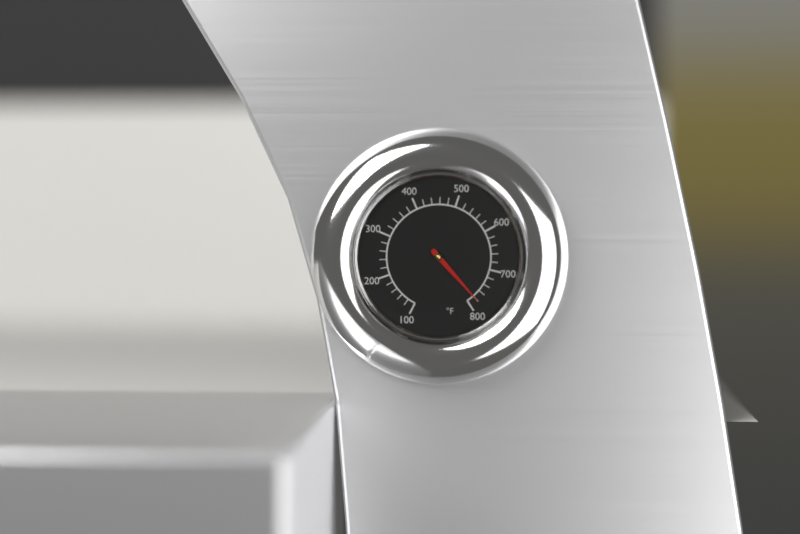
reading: 780 °F
